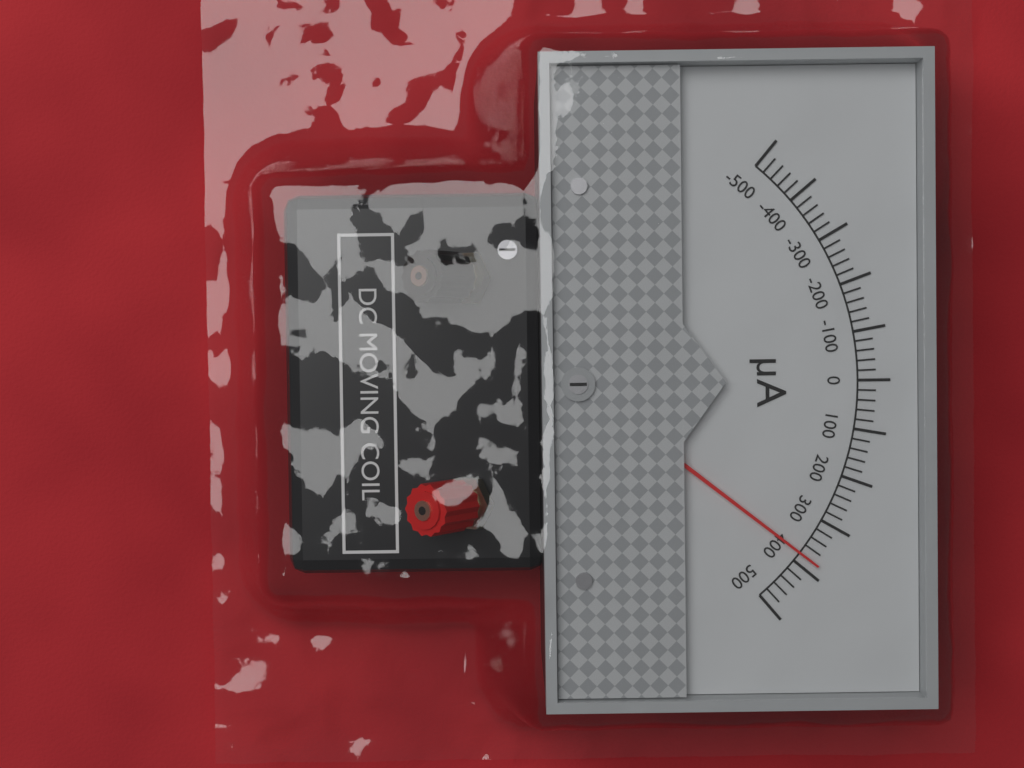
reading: 380 µA
